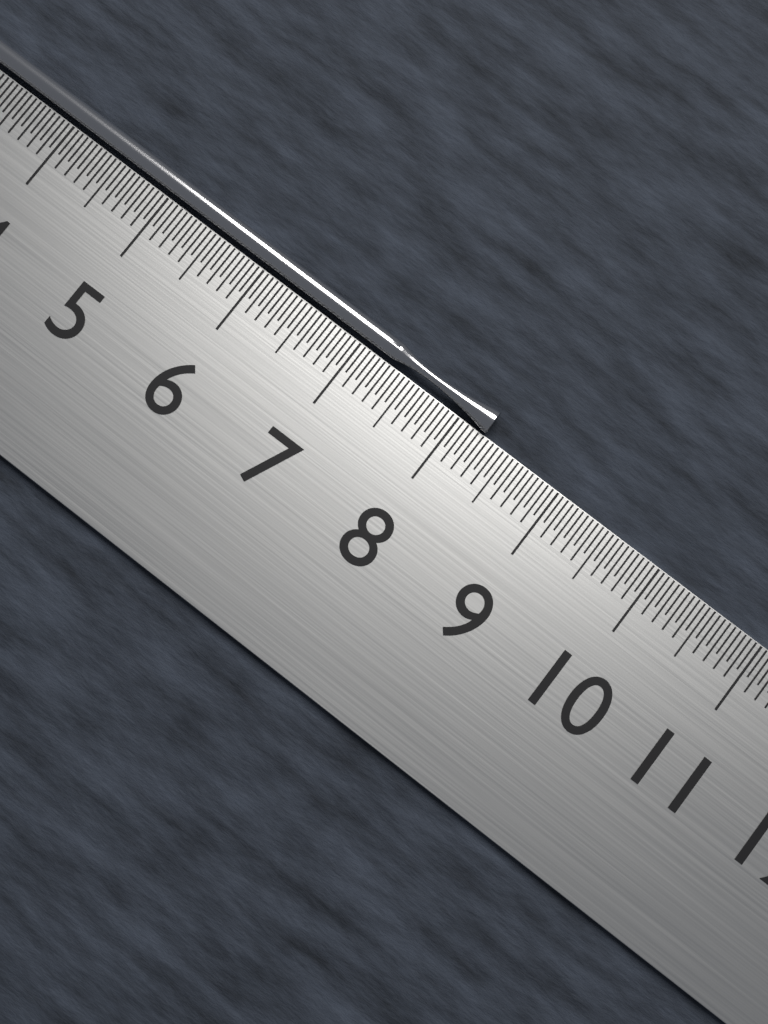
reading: 8.25 cm
